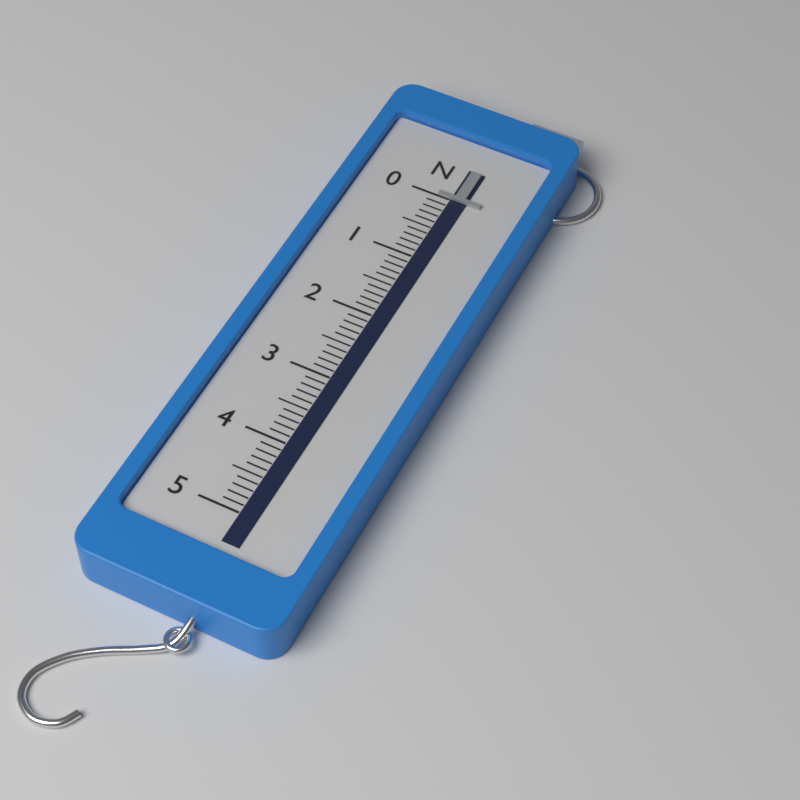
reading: 0.0 N
